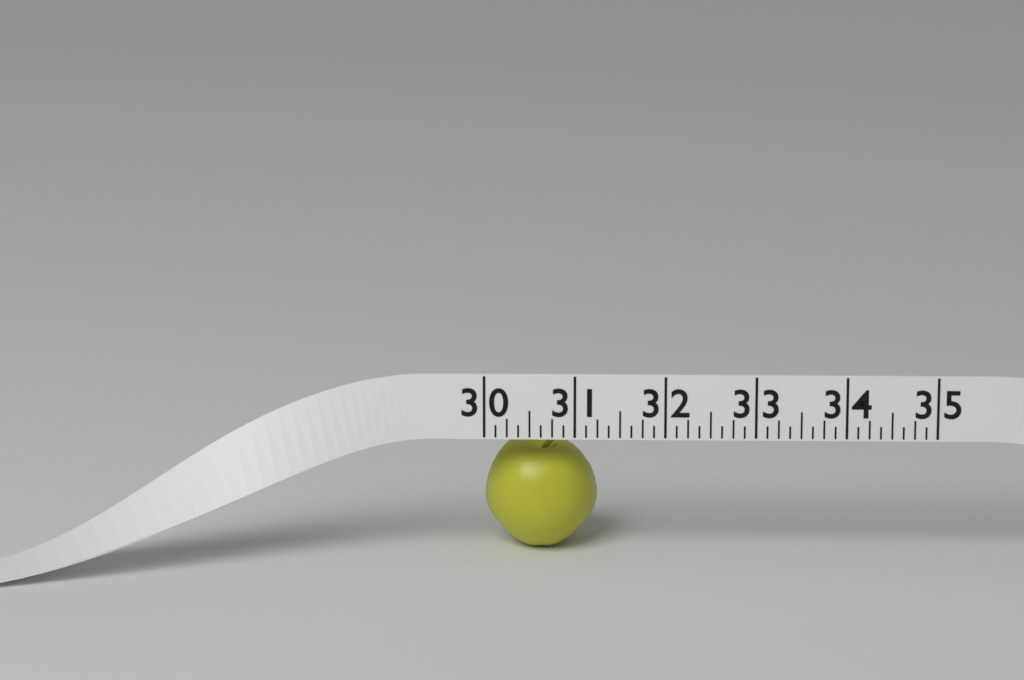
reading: 31.250 (no unit)
